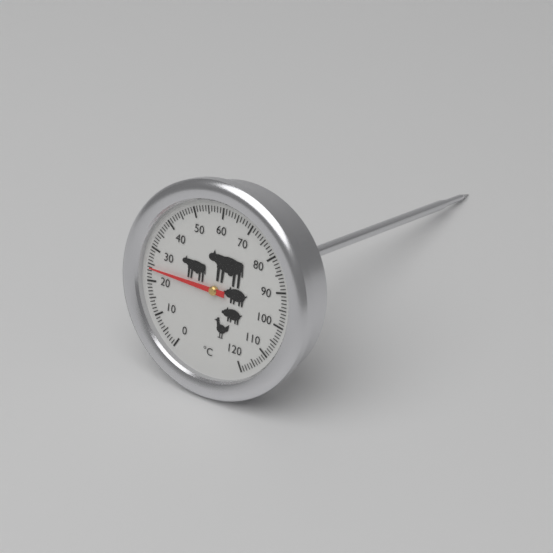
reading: 24 °C
